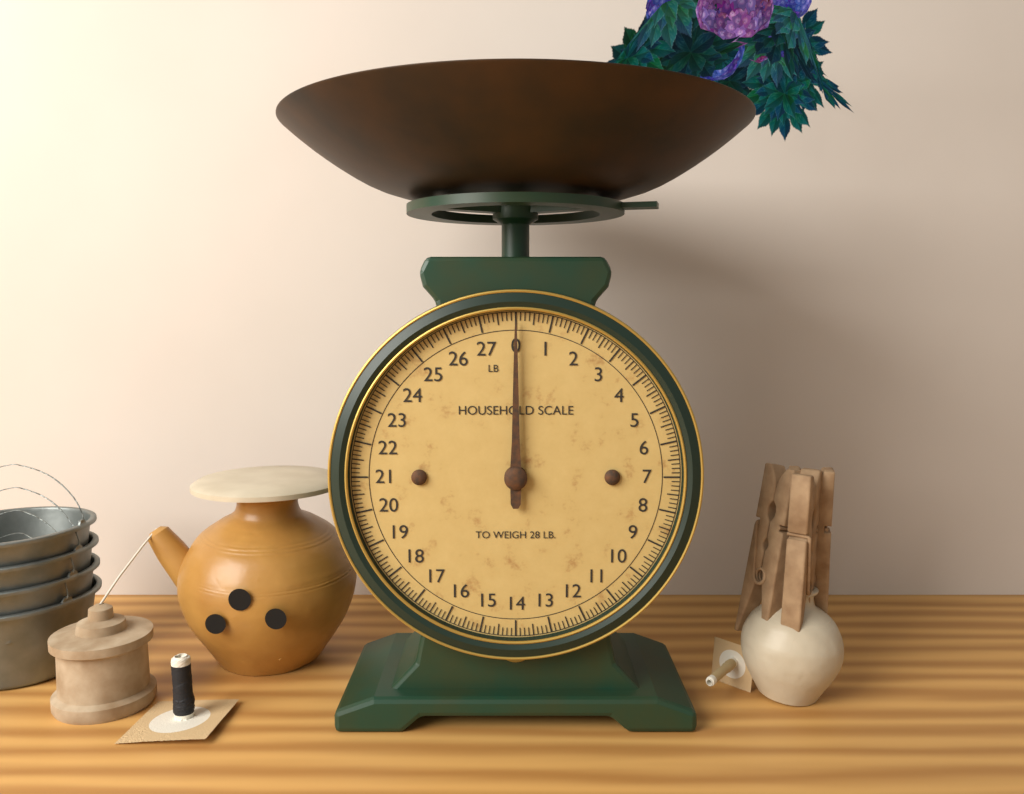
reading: 0.000 lb
